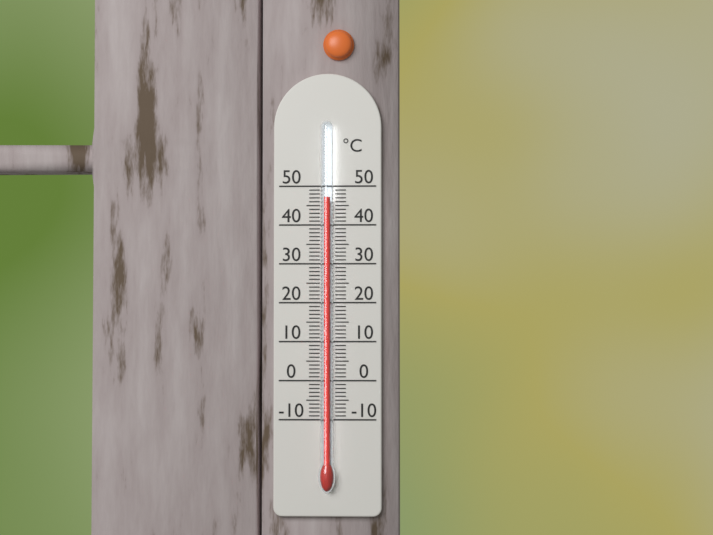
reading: 47 °C
